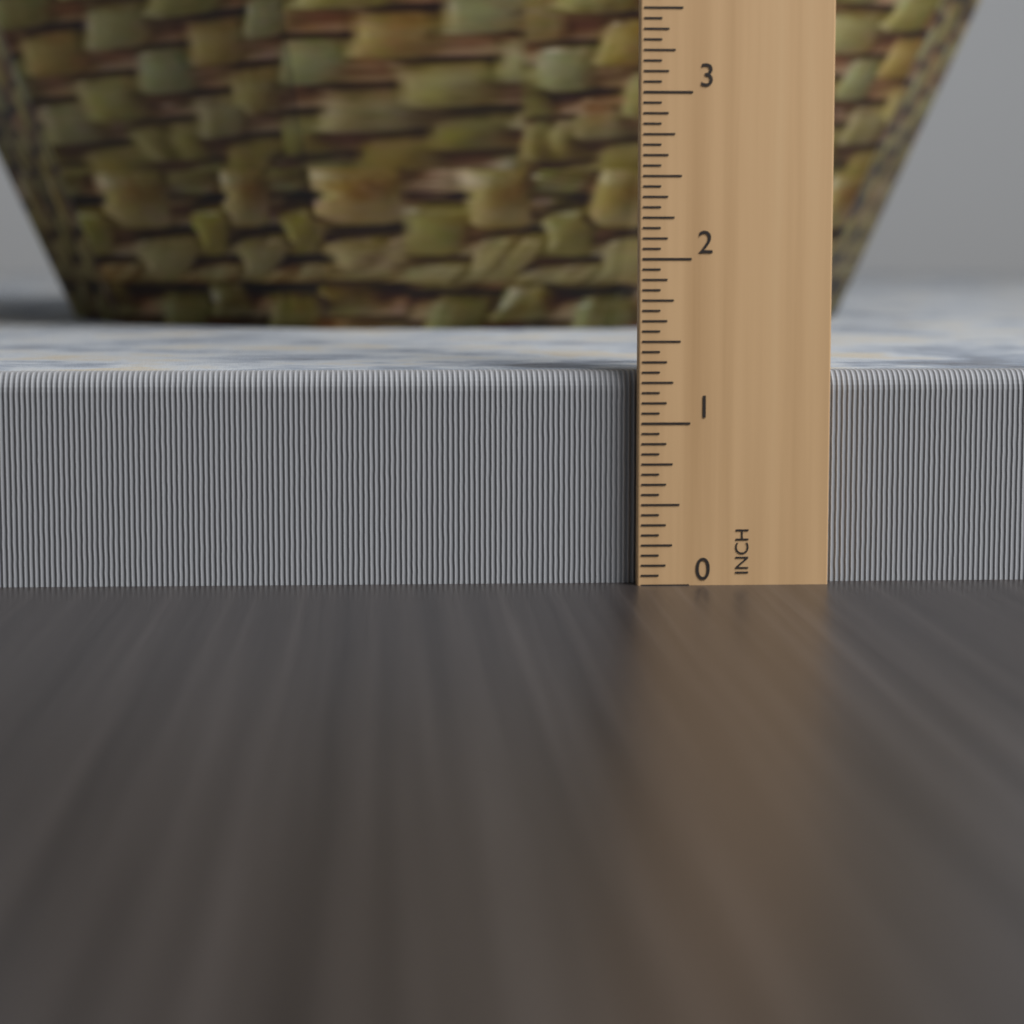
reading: 1.3125 in
